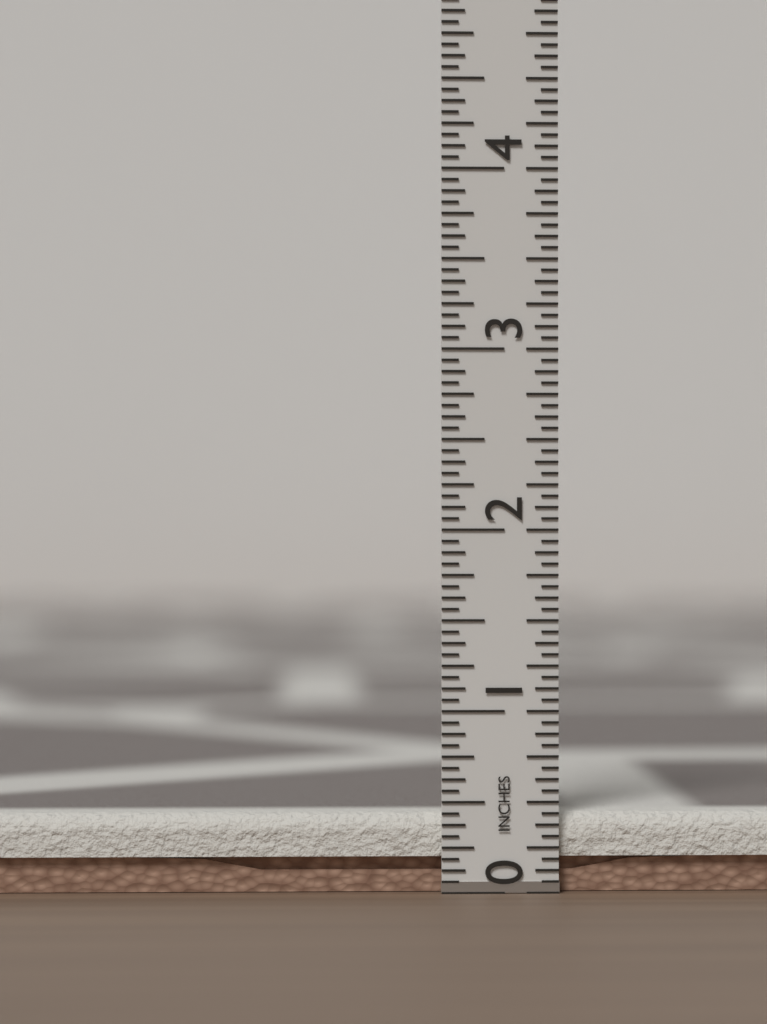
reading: 0.4375 in
